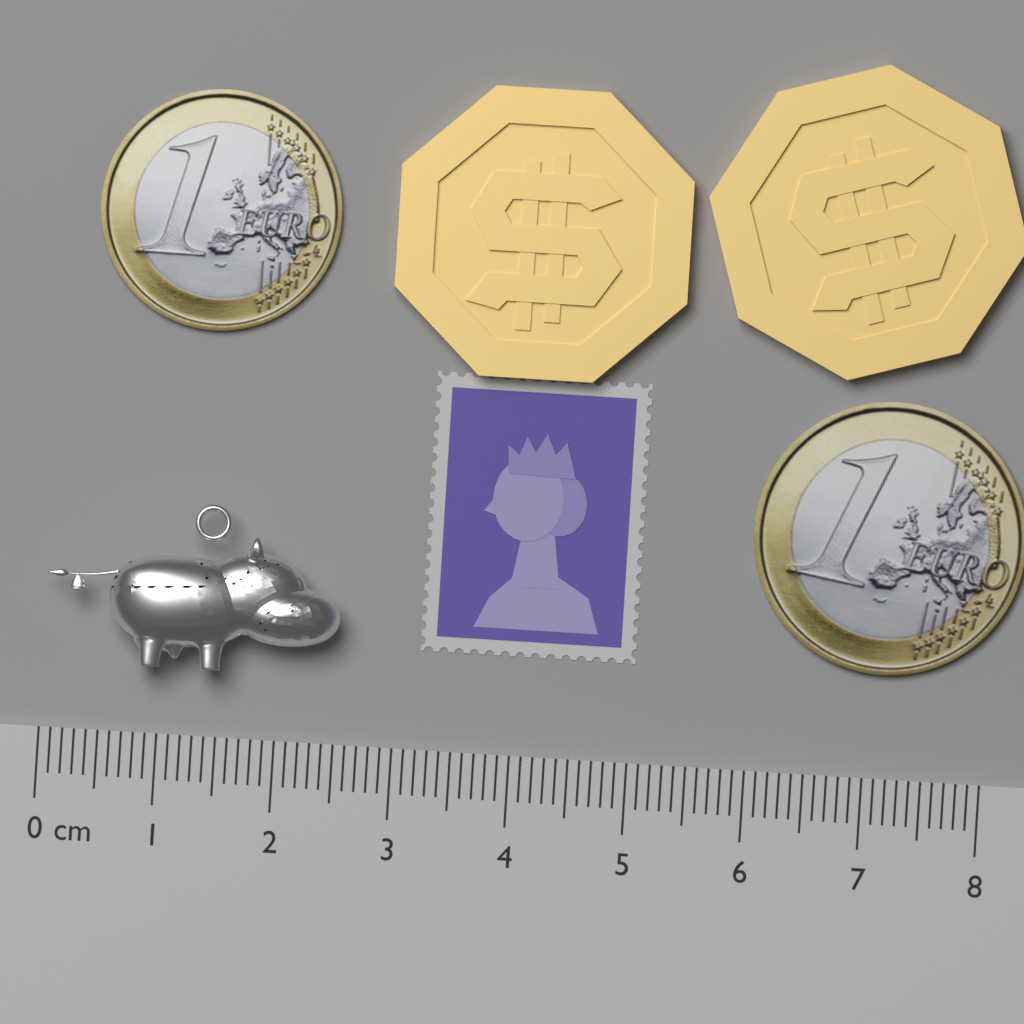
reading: 2.5 cm
